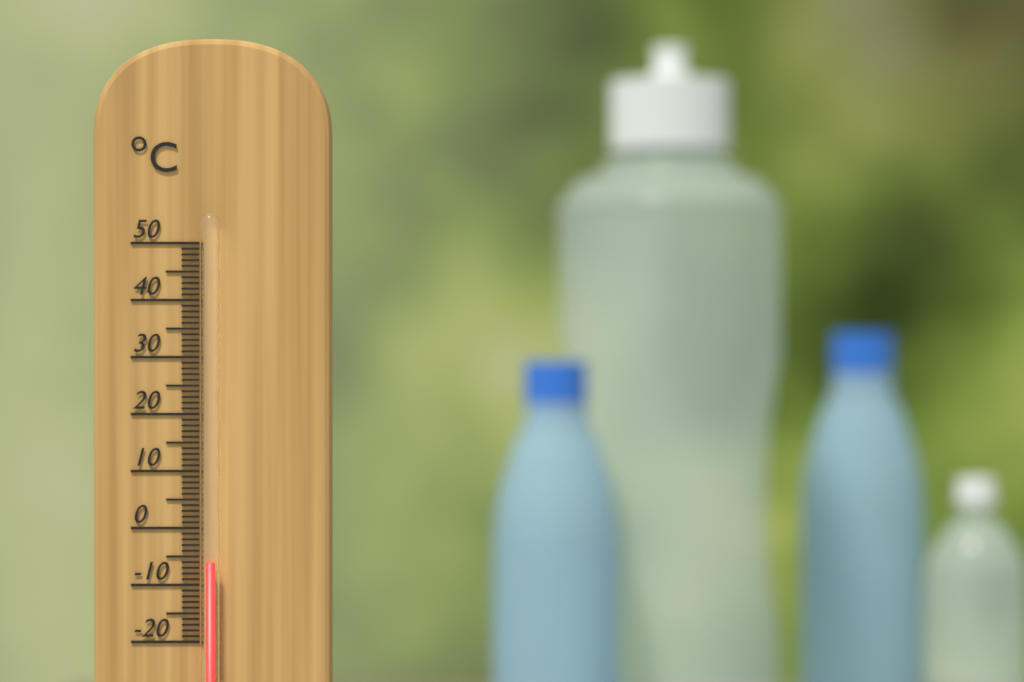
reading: -6 °C
